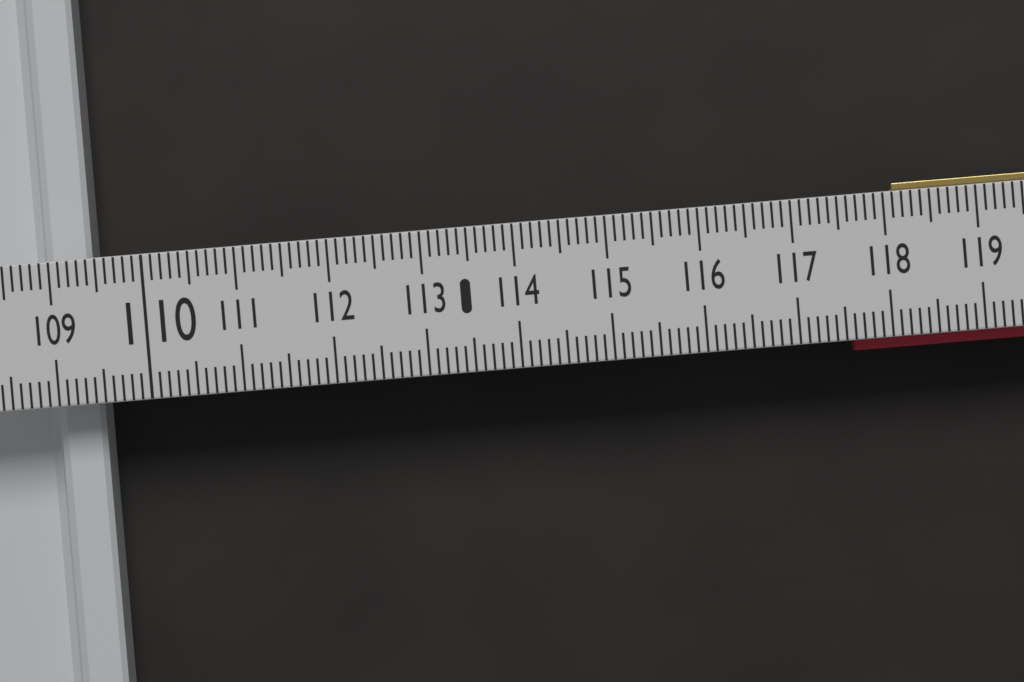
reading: 109.4 (no unit)
